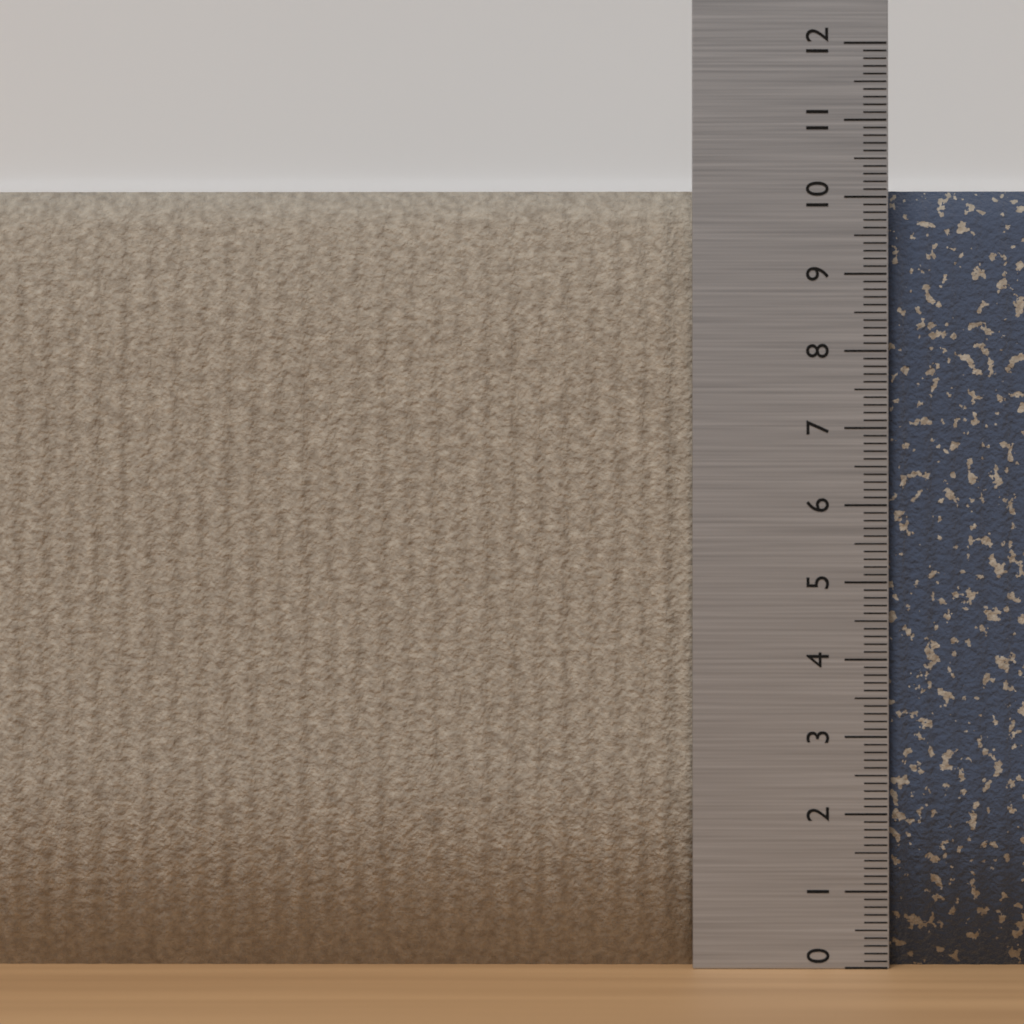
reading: 10.2 (no unit)
